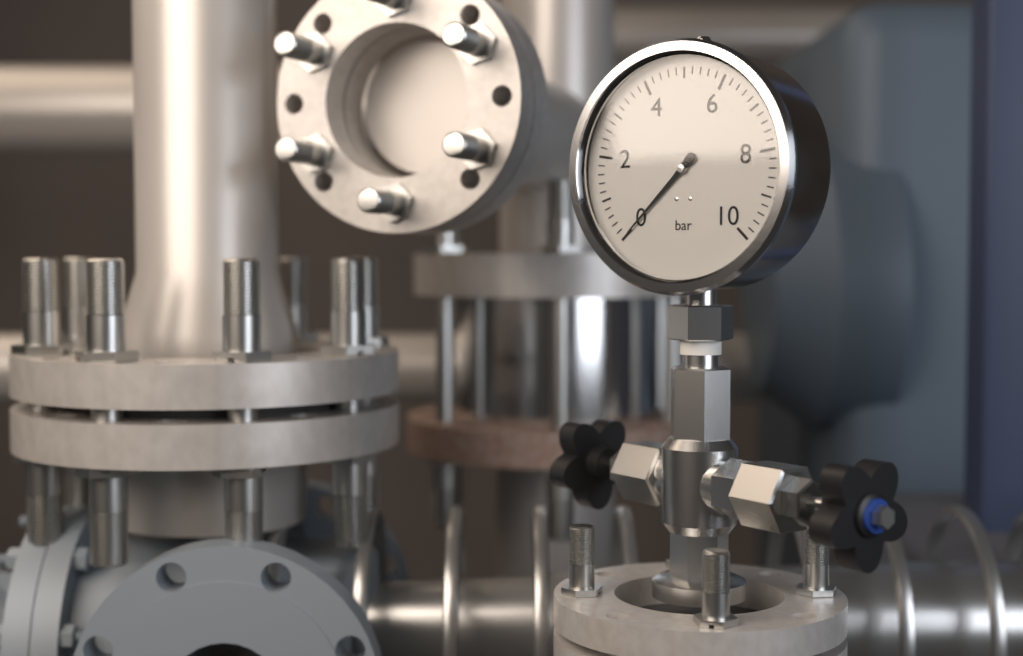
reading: 0.0 bar
